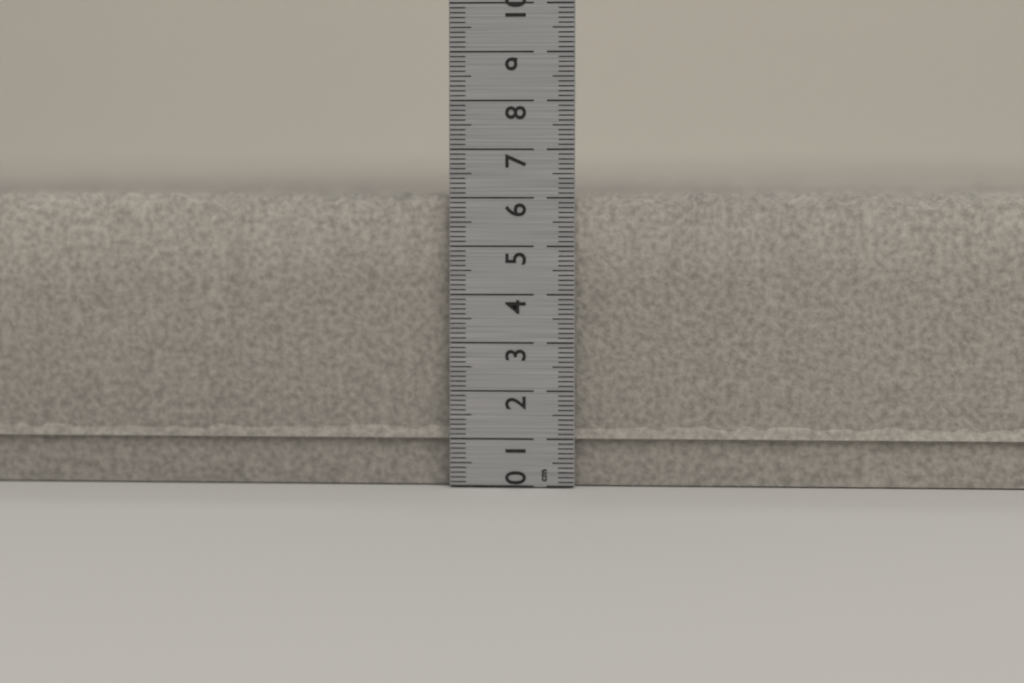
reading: 6.2 cm
